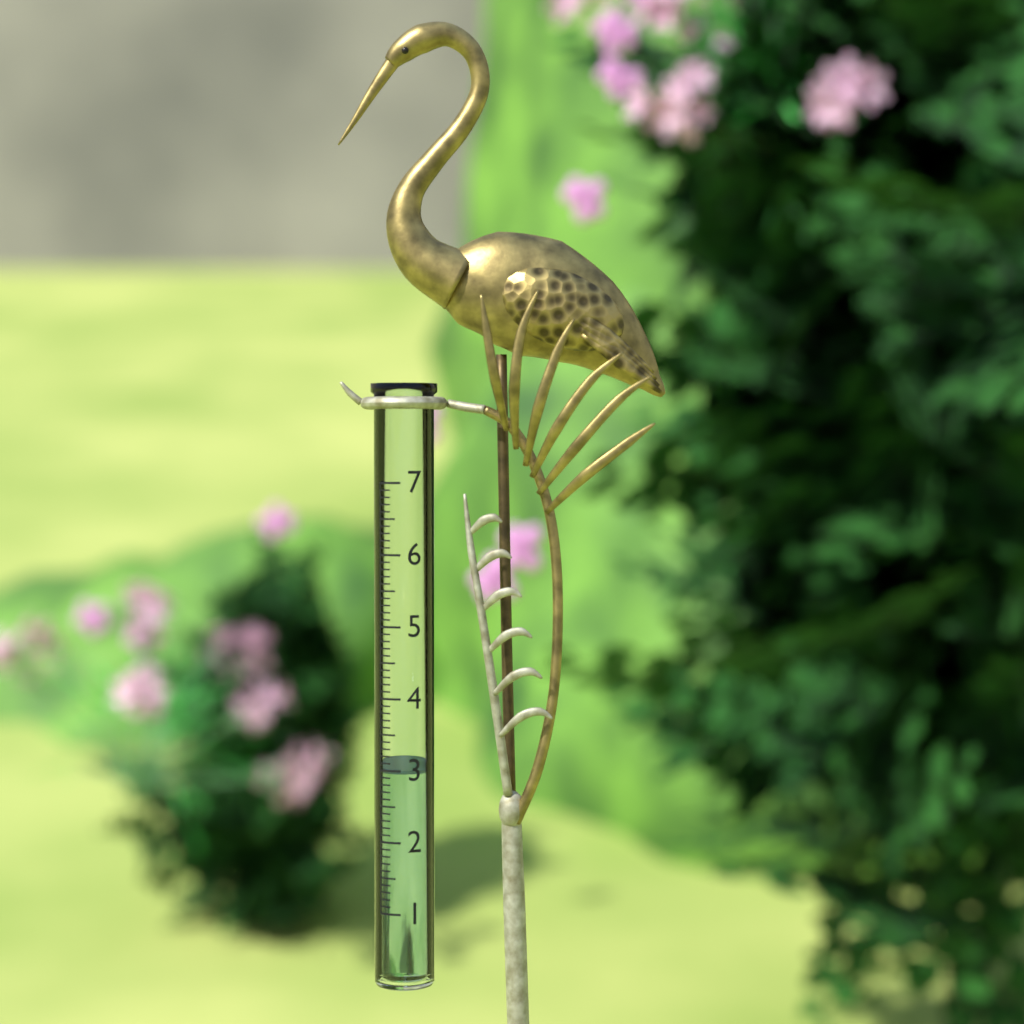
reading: 3.0 (no unit)
